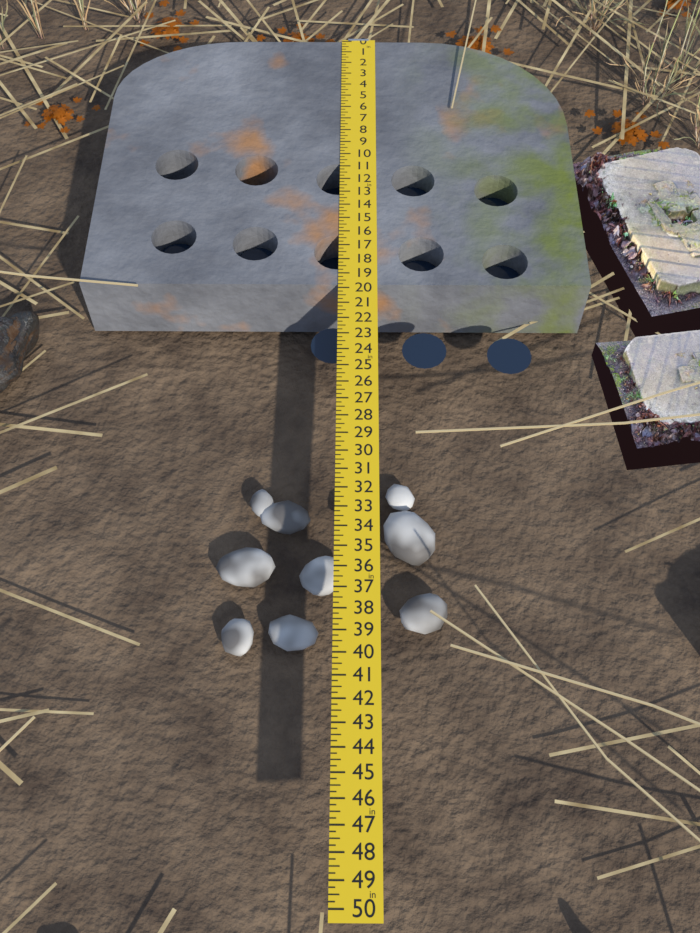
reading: 19.75 in
